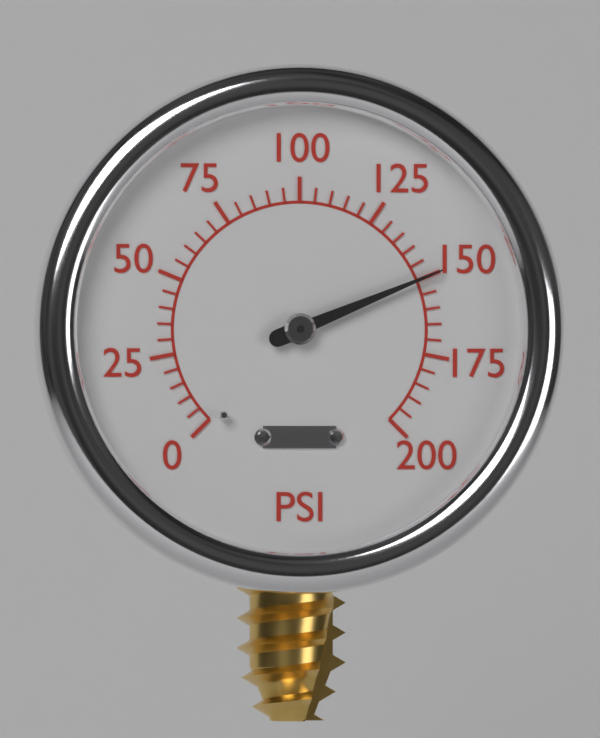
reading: 150 psi
